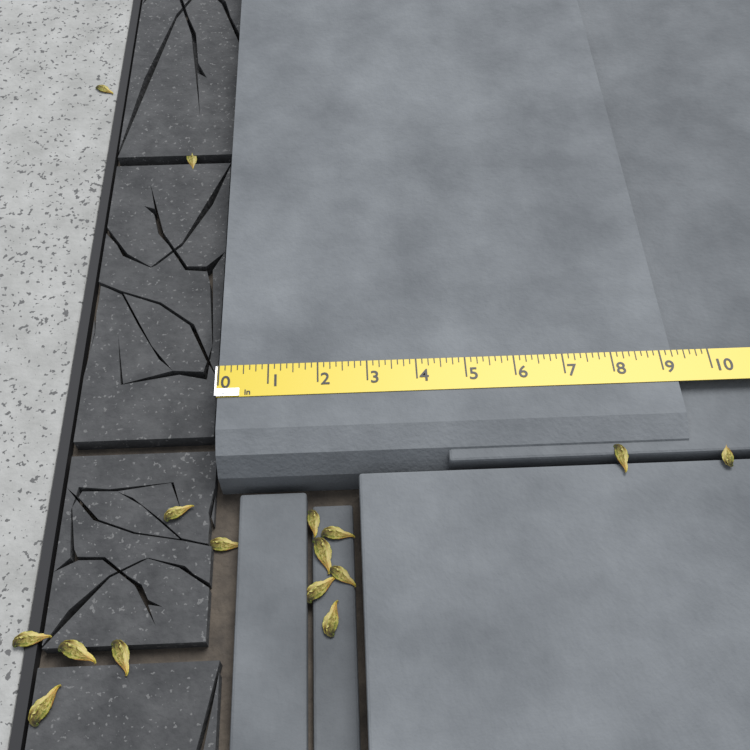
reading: 9.250 in
